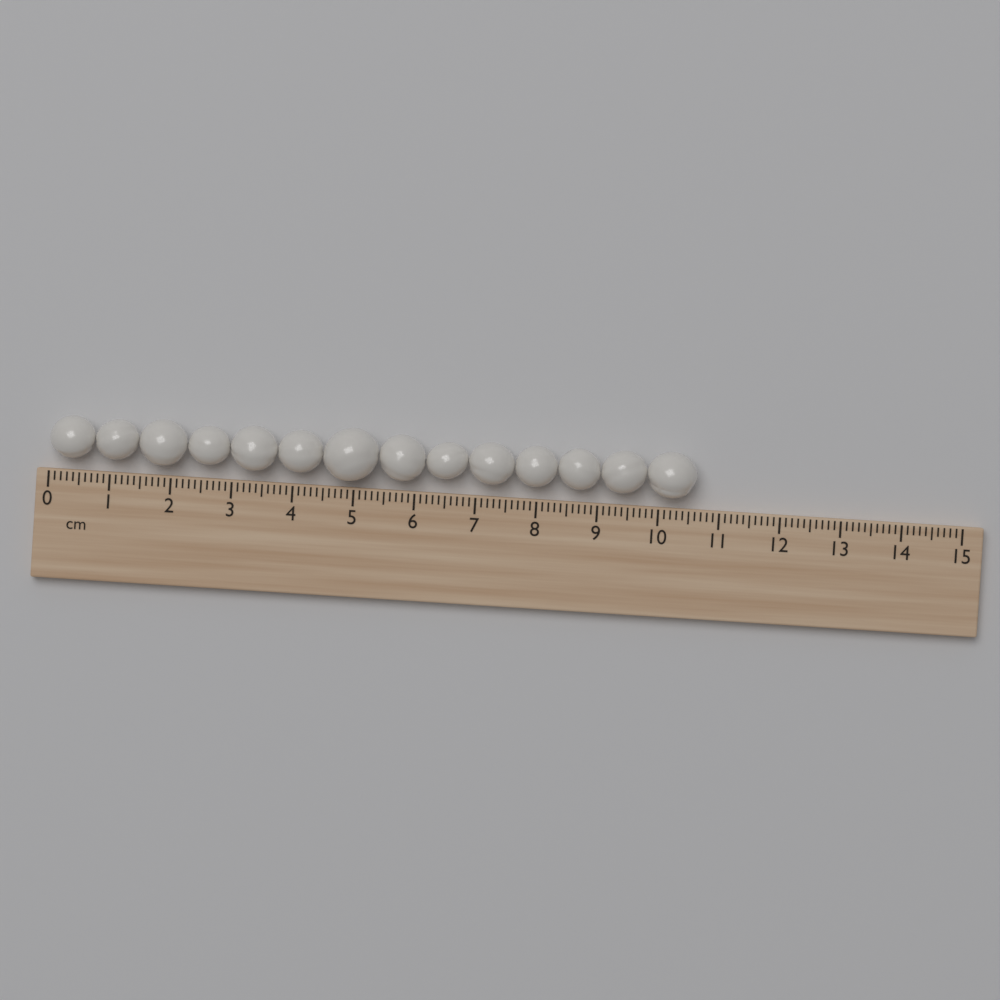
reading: 10.6 cm
